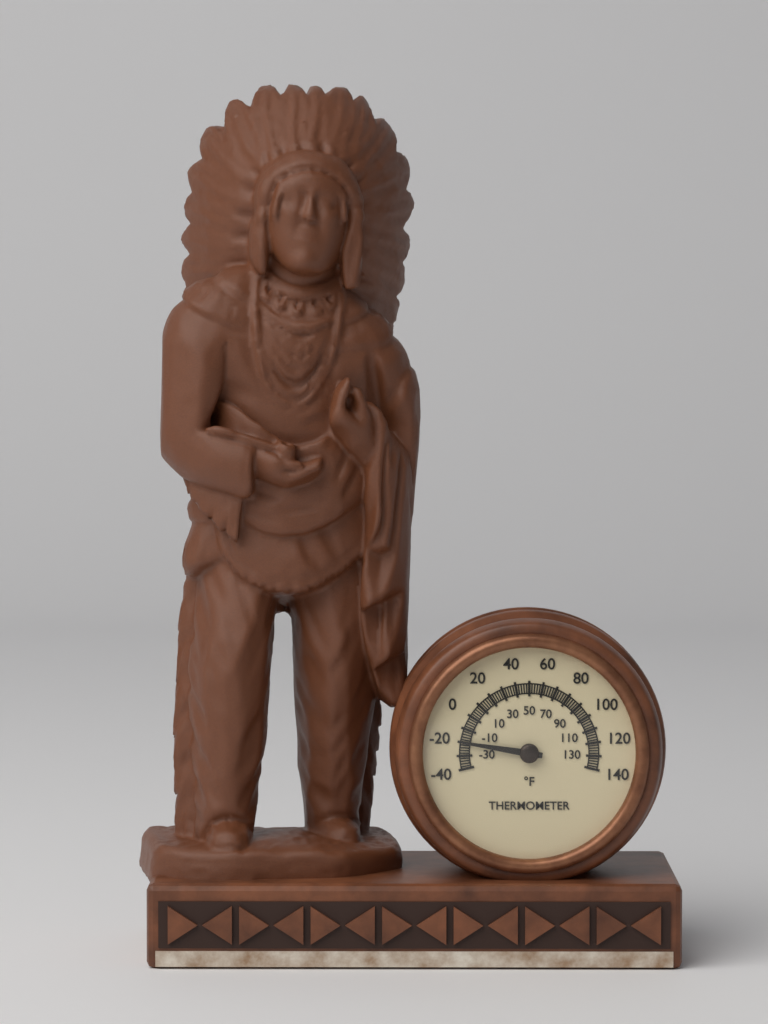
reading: -20 °F
